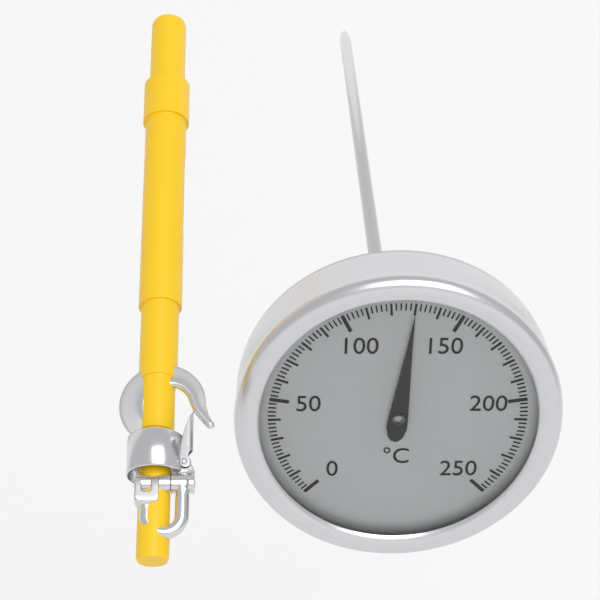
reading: 130 °C
